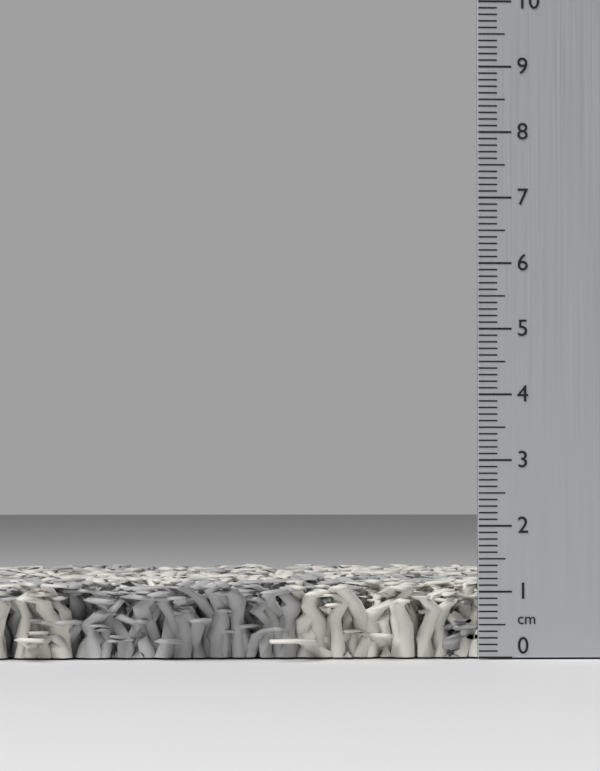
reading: 1.2 cm
